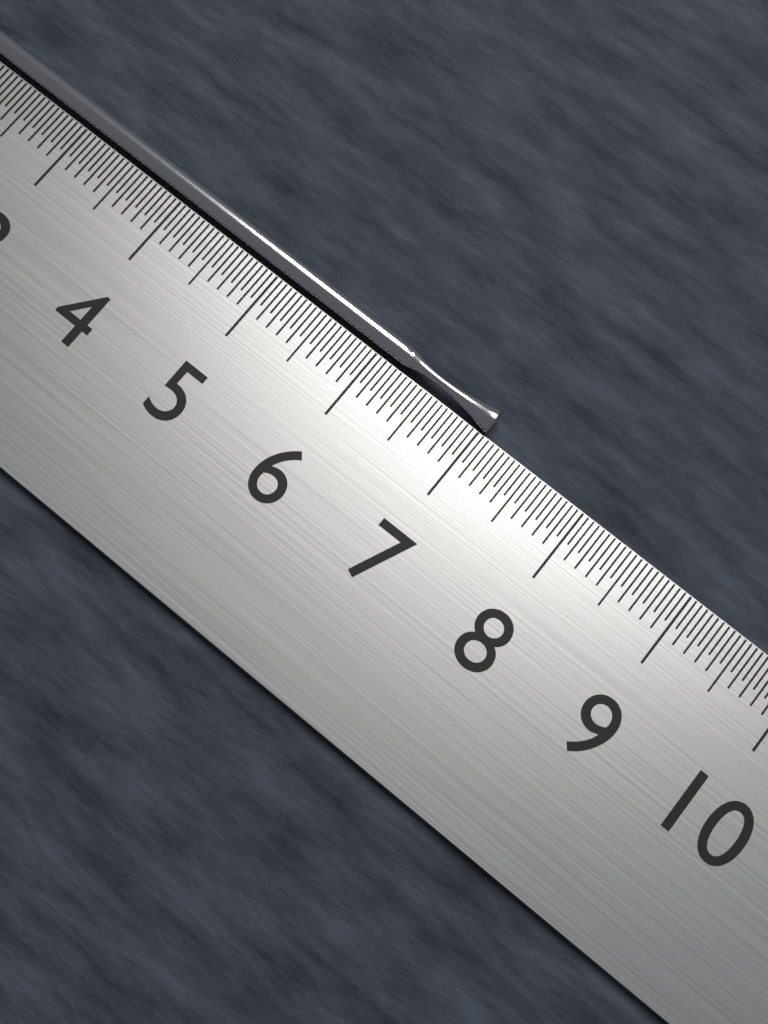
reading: 7.05 cm
